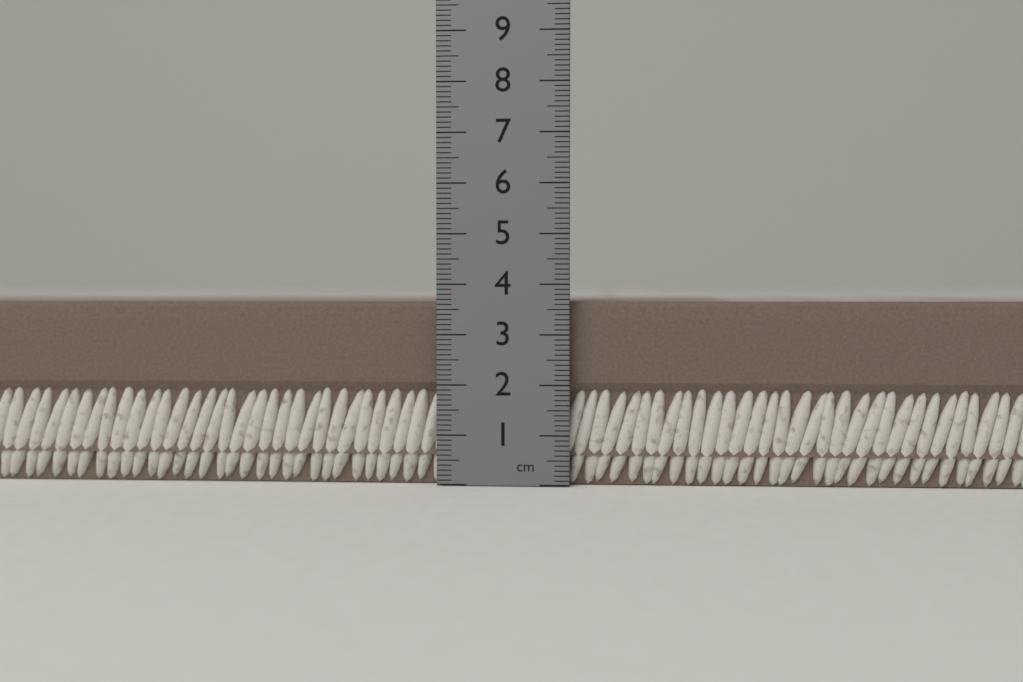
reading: 3.7 cm
